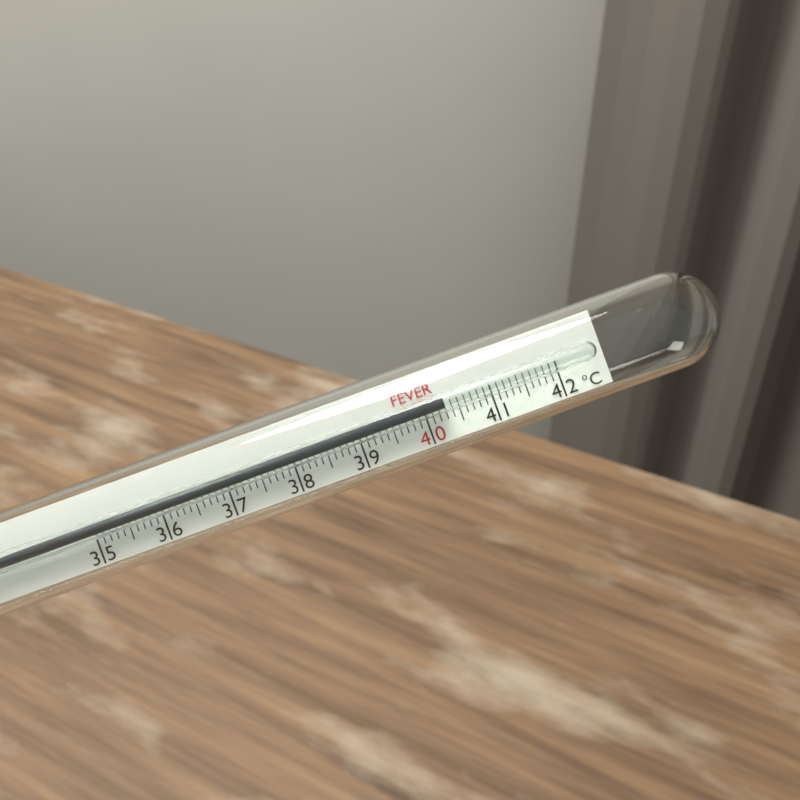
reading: 40.3 °C
